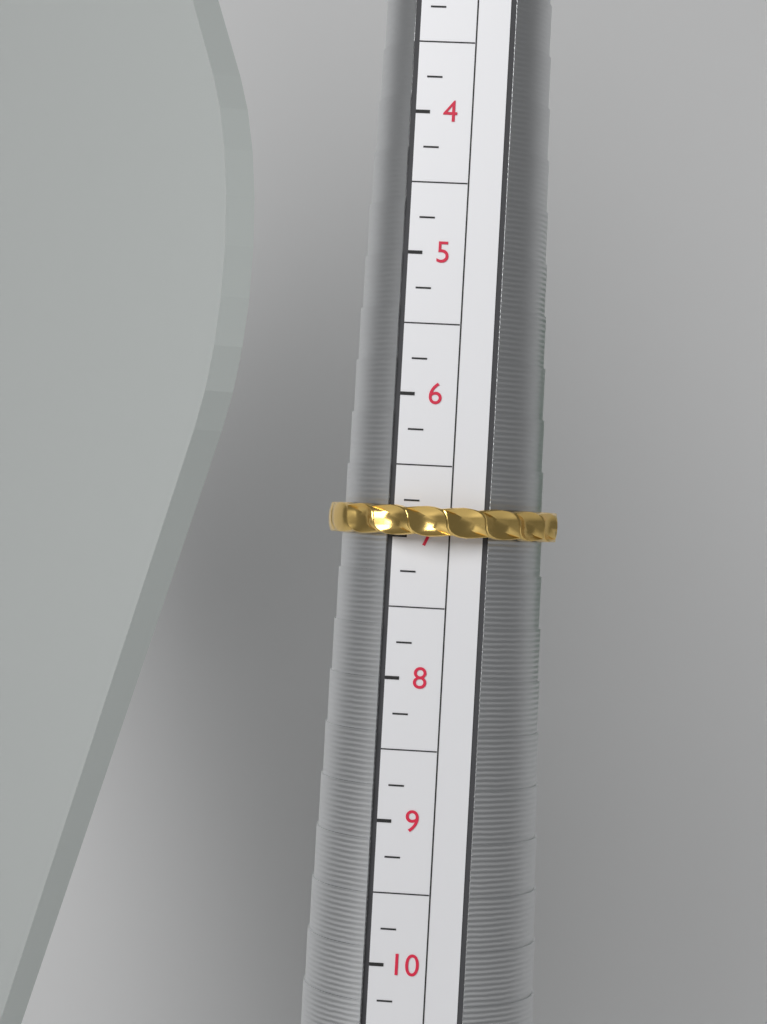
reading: 7.00 (no unit)
